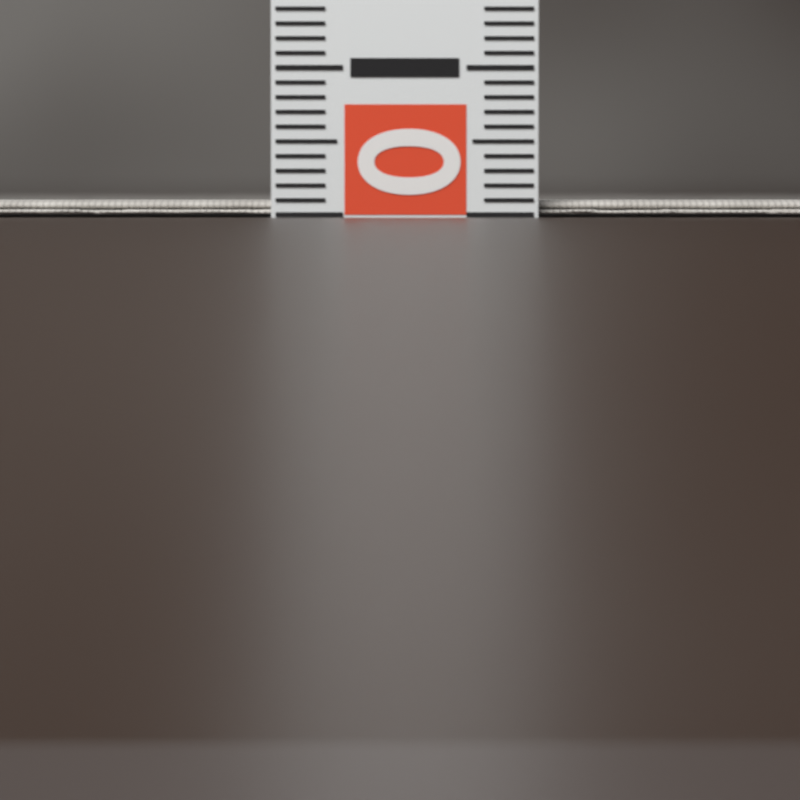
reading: 0.1 (no unit)
